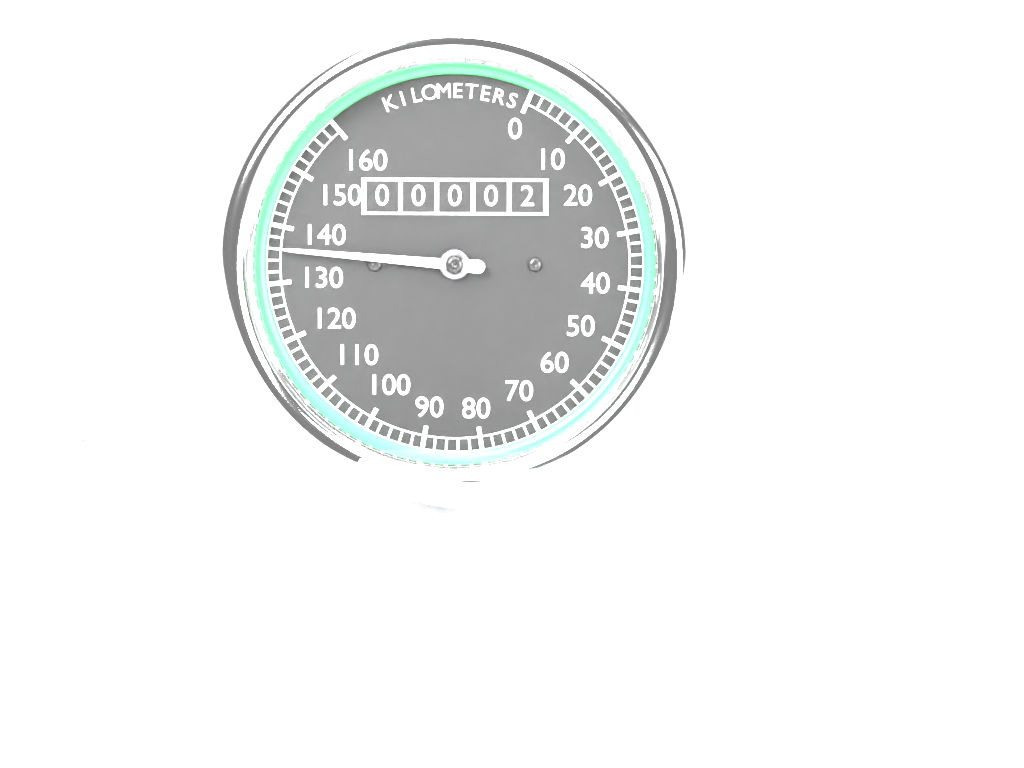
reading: 136 km/h
